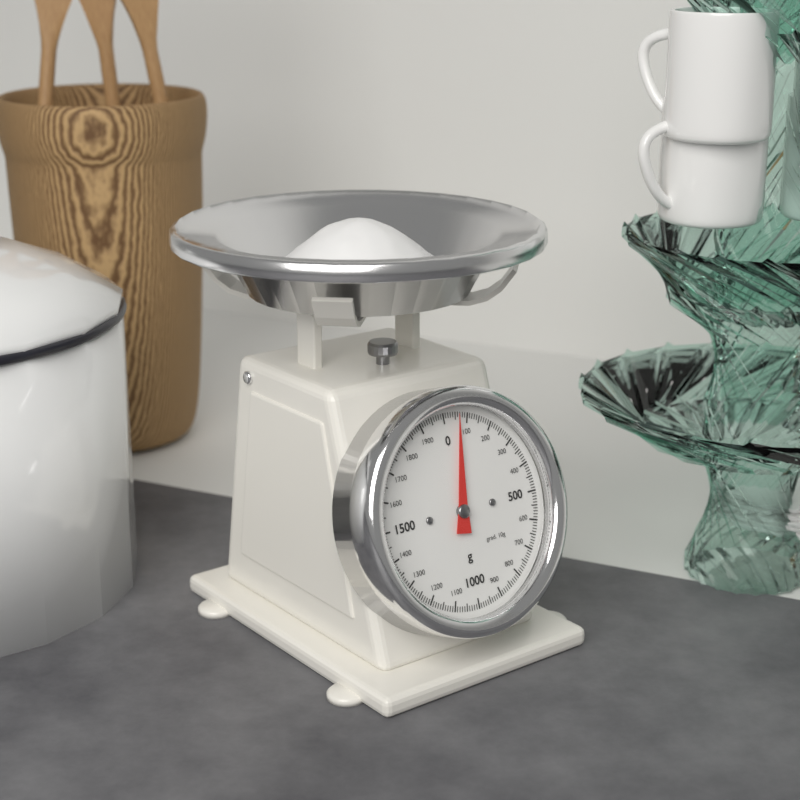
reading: 60 g
